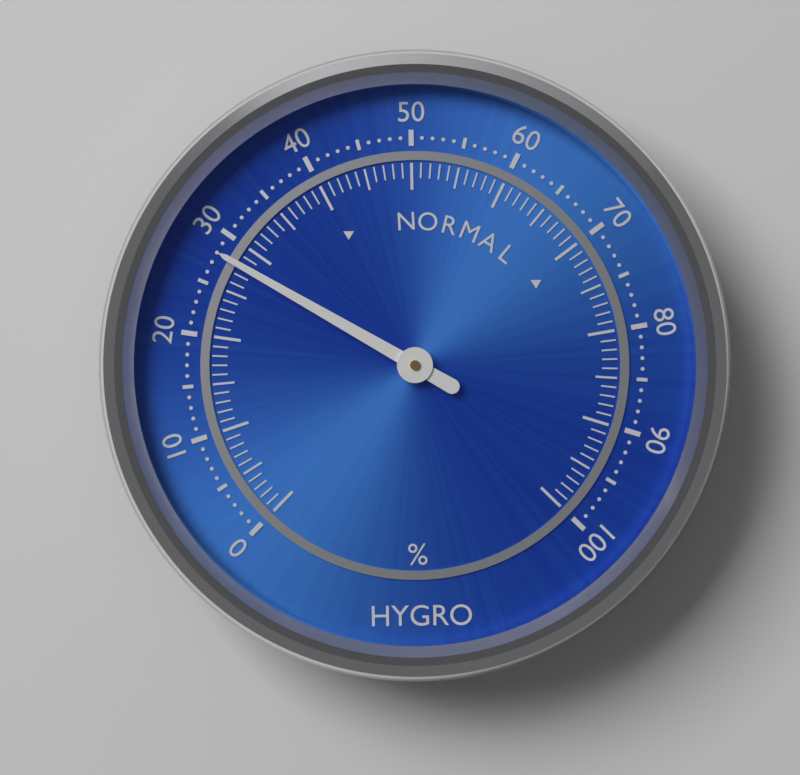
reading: 28 %
